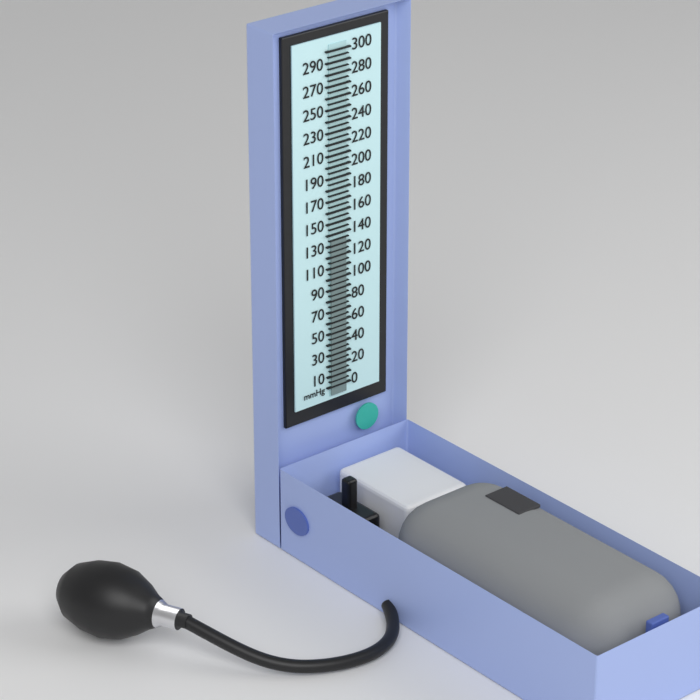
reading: 135 mmHg
